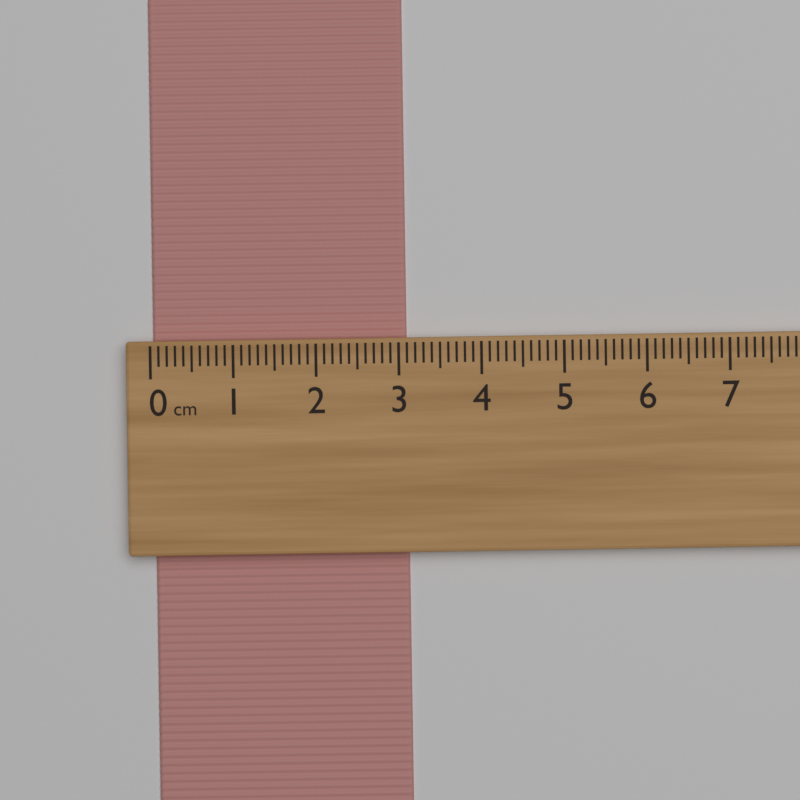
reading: 3.1 cm
